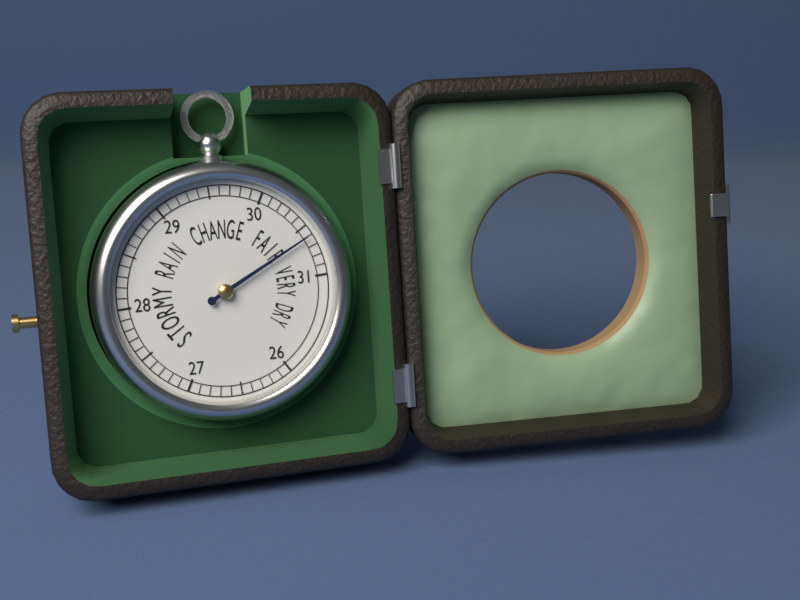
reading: 30.6 (no unit)
